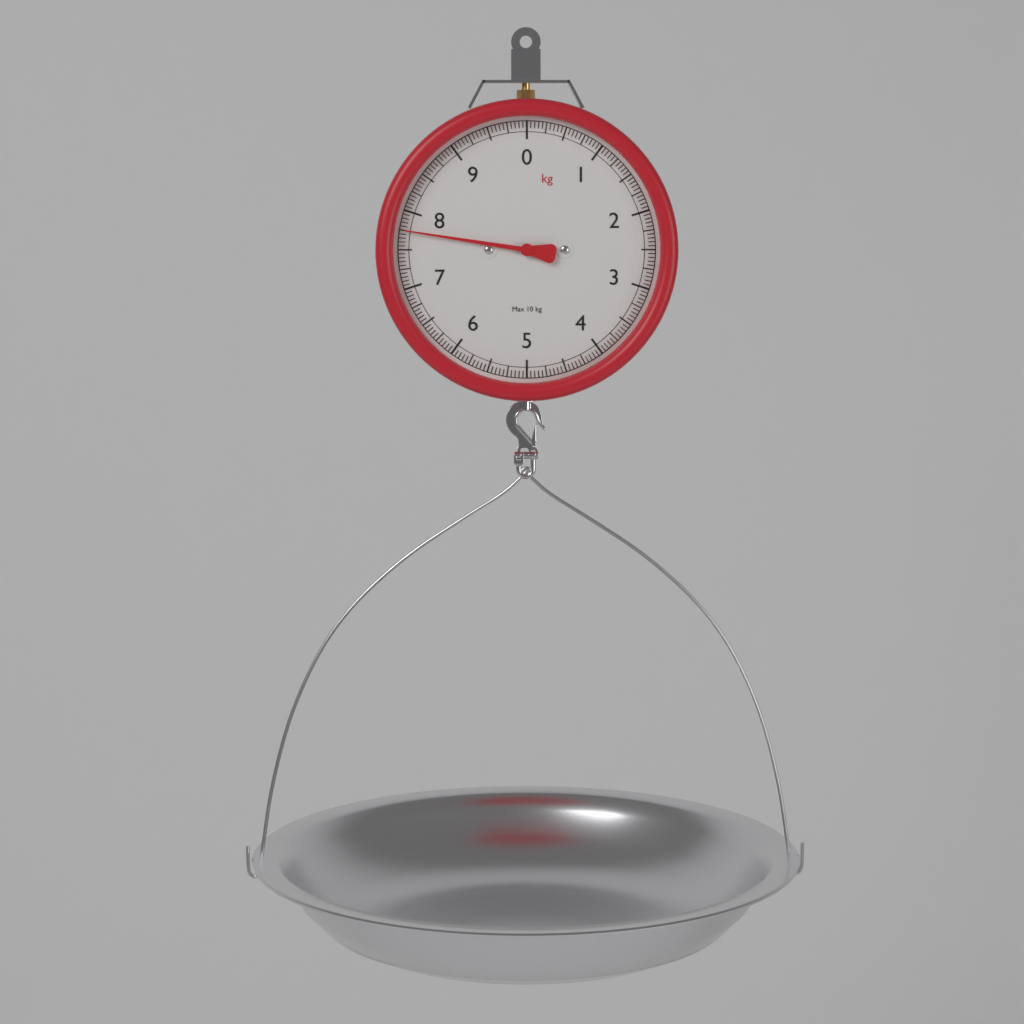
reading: 7.75 kg
